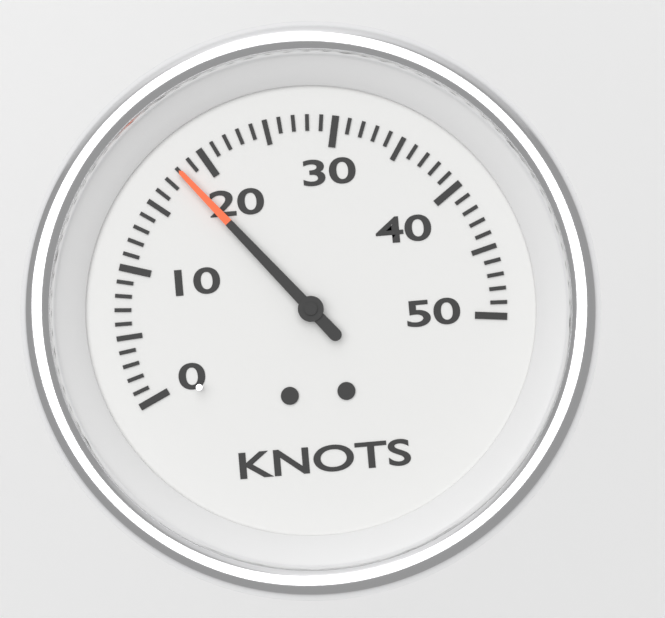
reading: 18 knots
